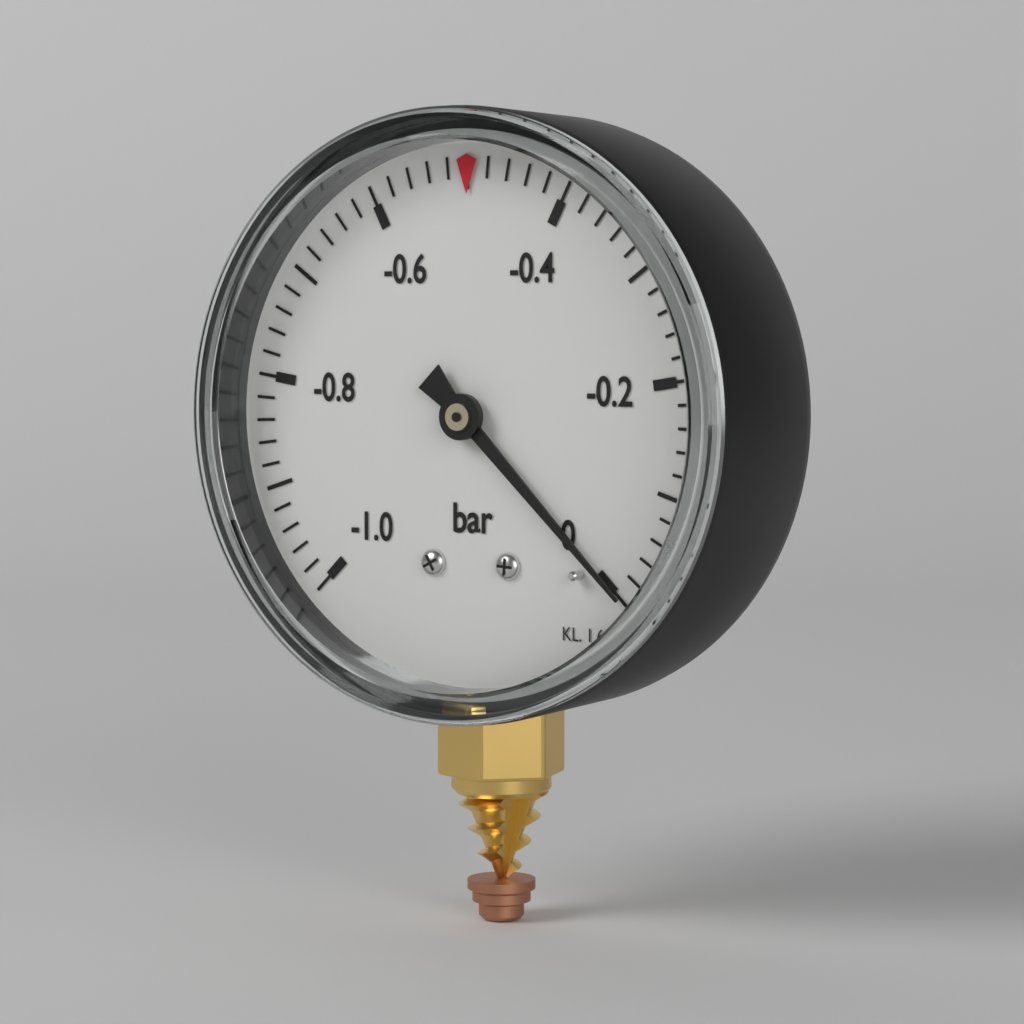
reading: 0.00 bar
